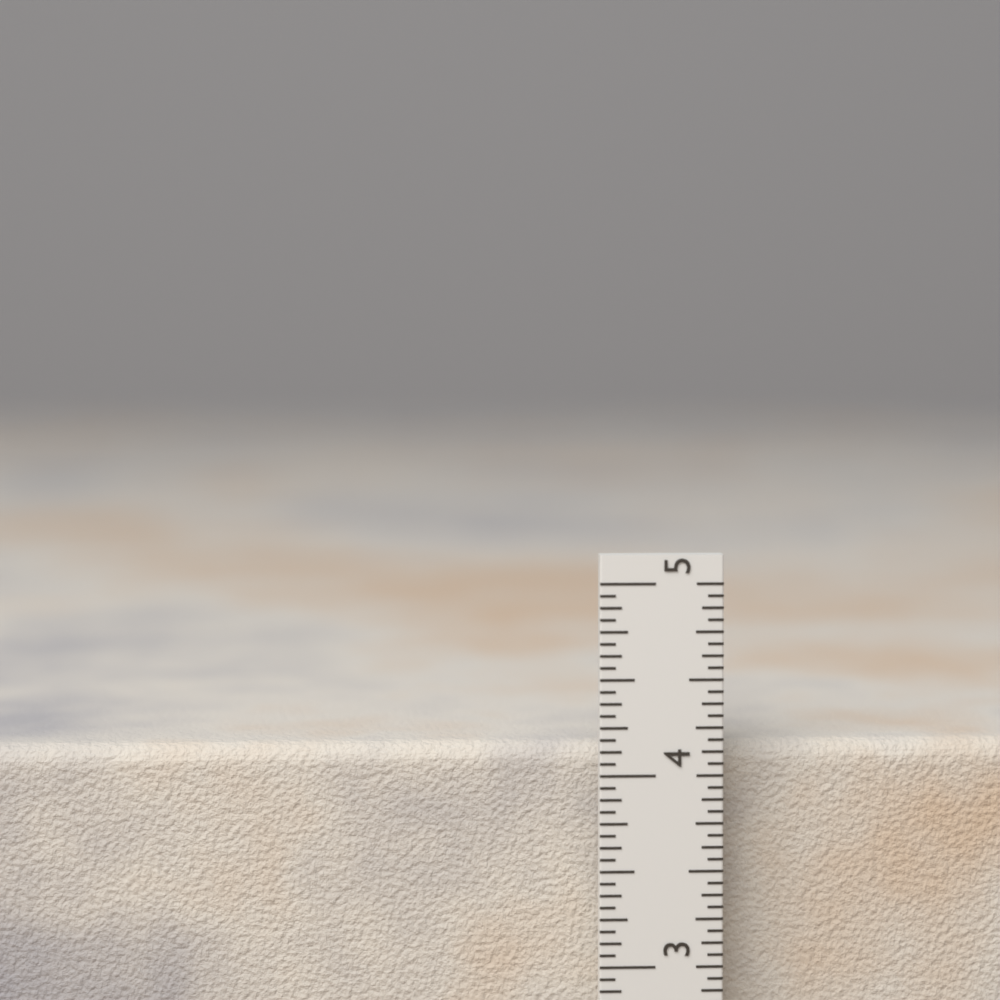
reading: 4.1250 in
